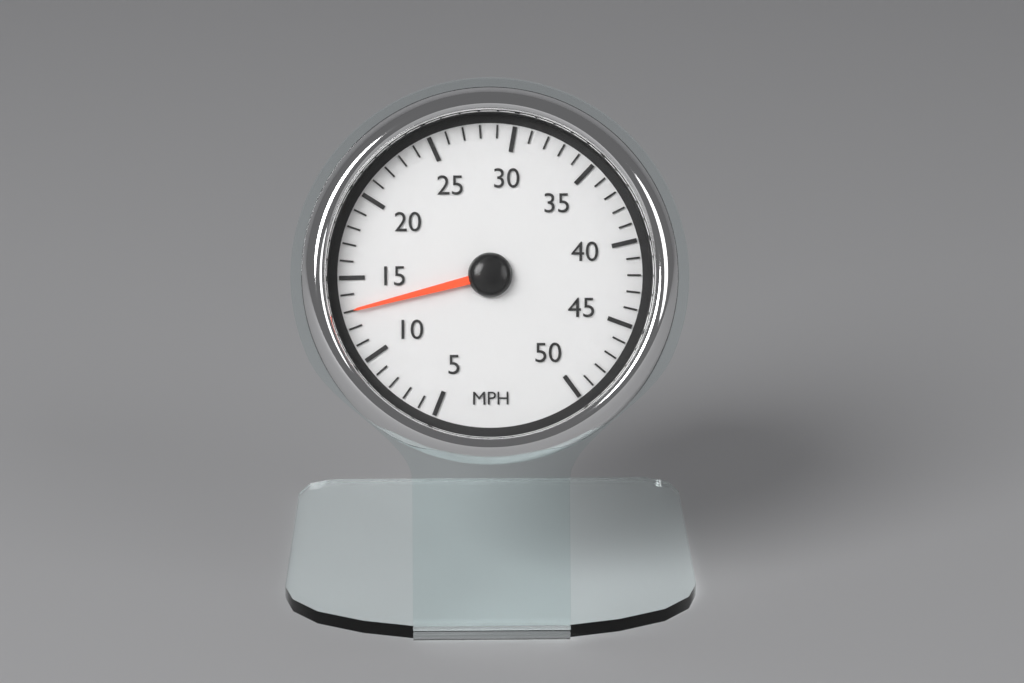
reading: 13 MPH
